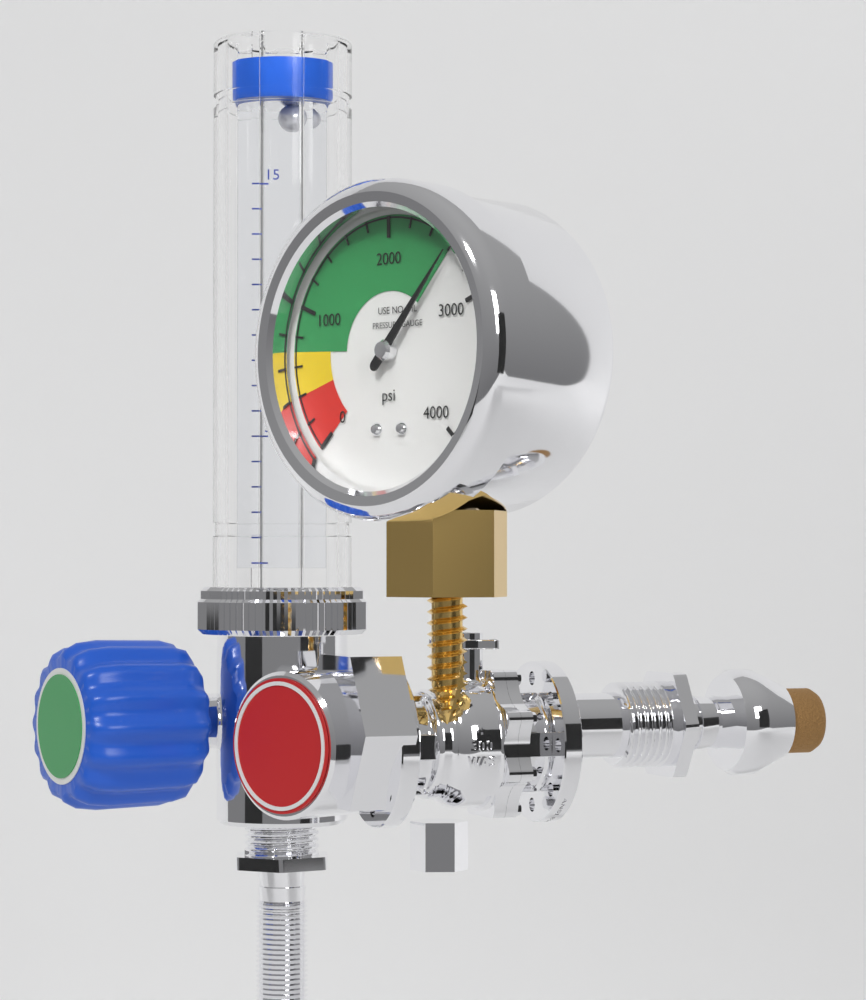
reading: 2600 psi
